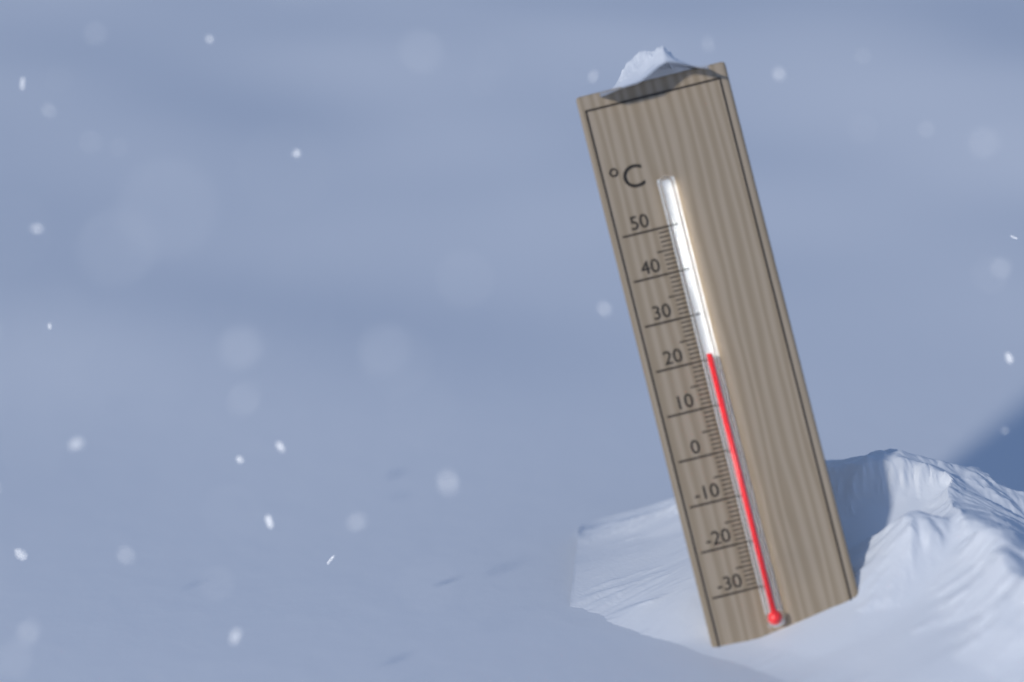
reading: 21 °C
